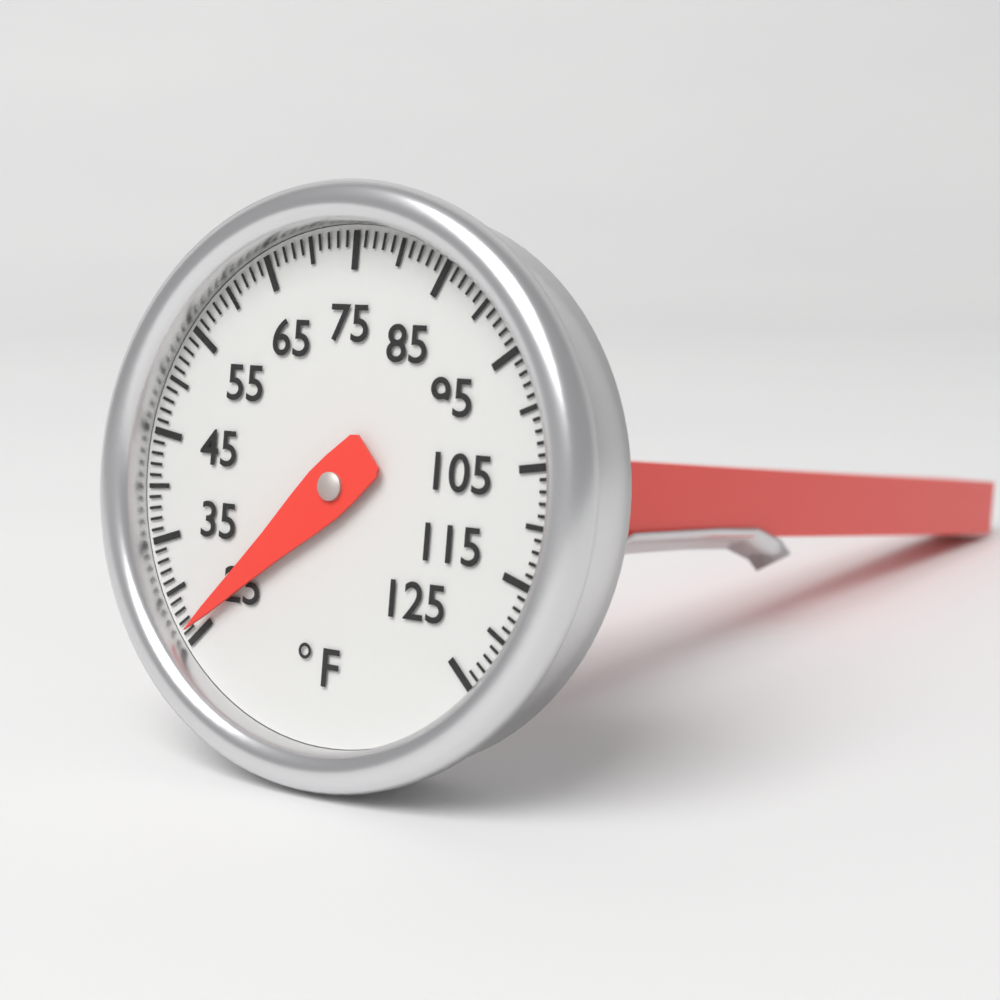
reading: 26 °F
